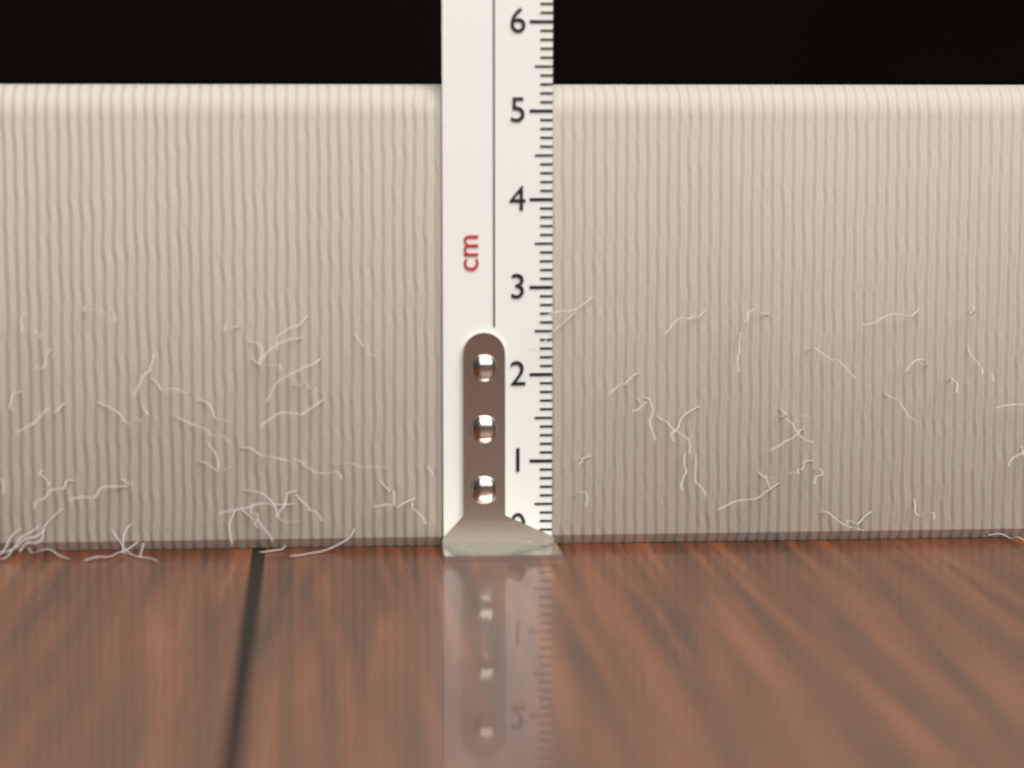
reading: 5.3 cm
